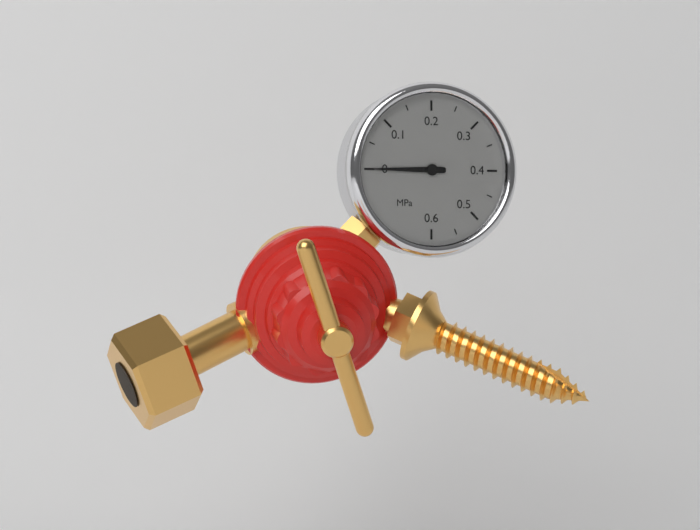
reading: 0.00 MPa
